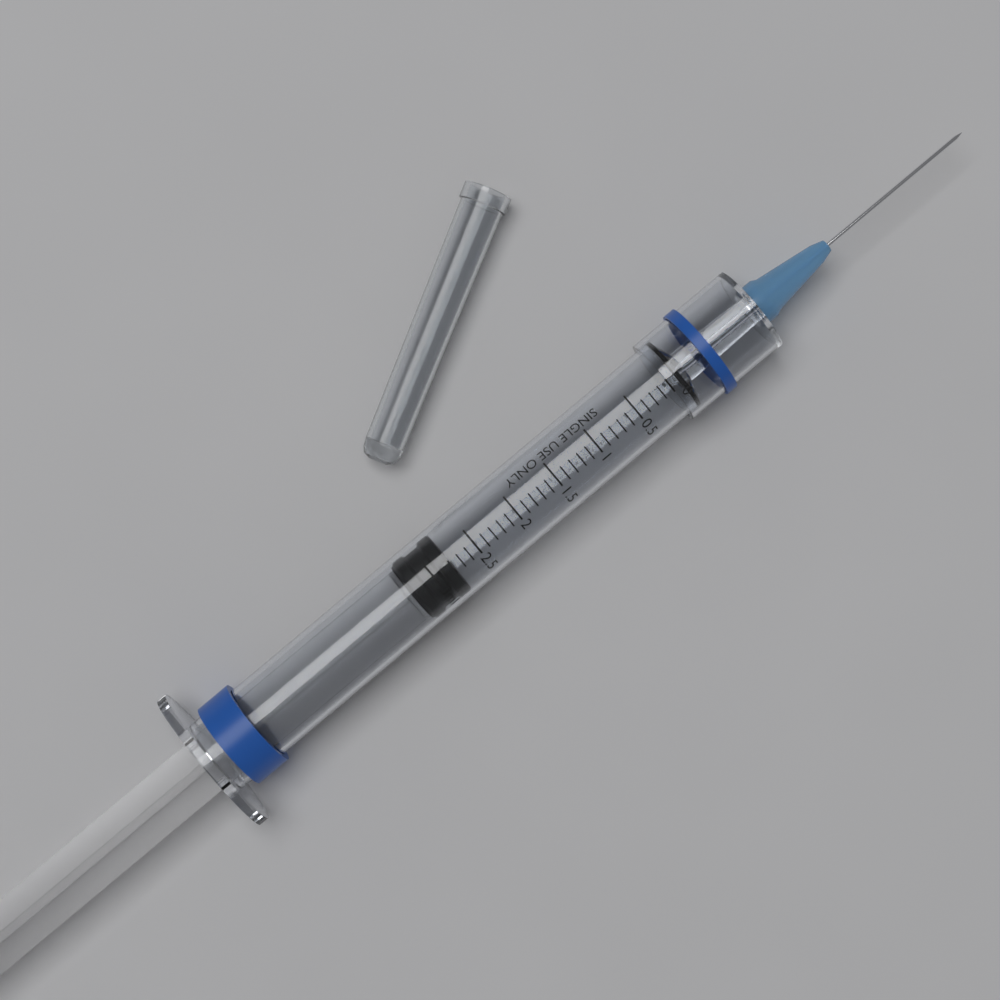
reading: 2.8 ml
